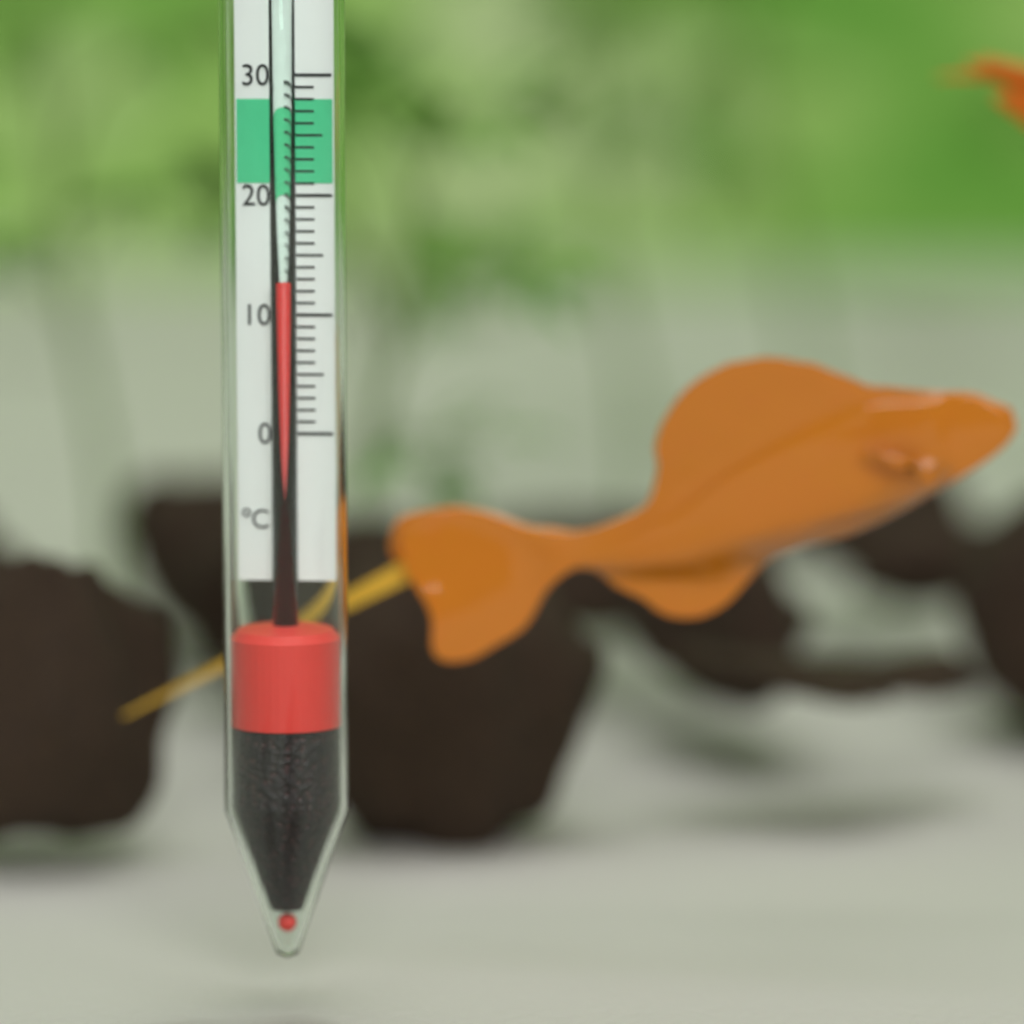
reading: 13 °C
